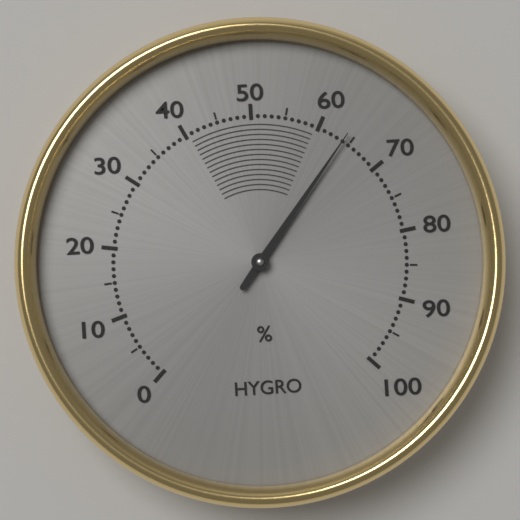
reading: 64 %
